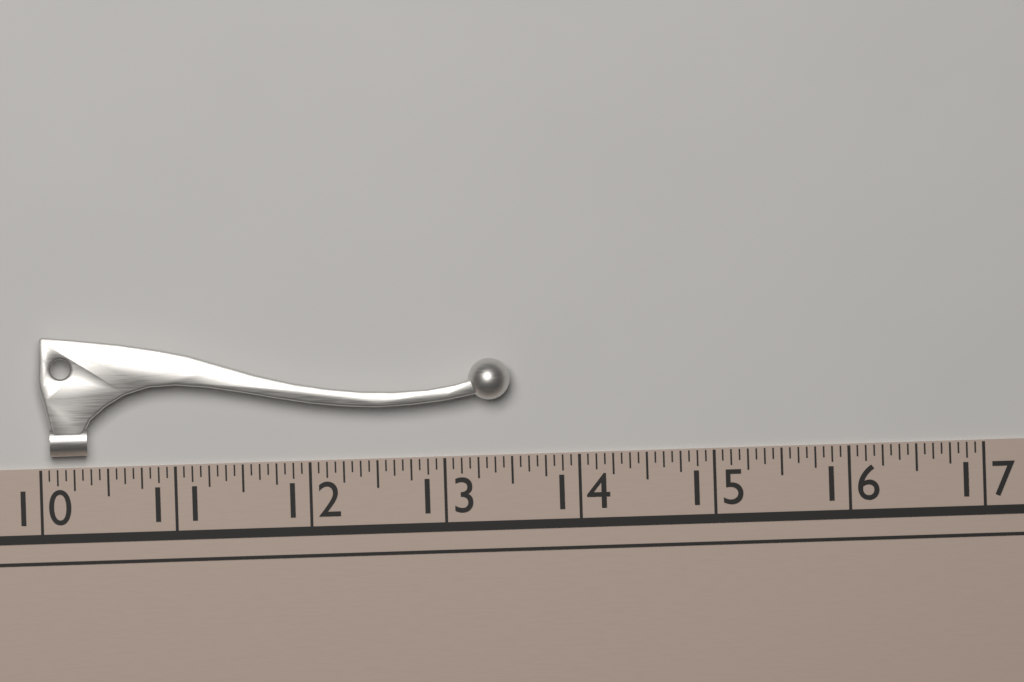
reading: 13.5000 (no unit)
